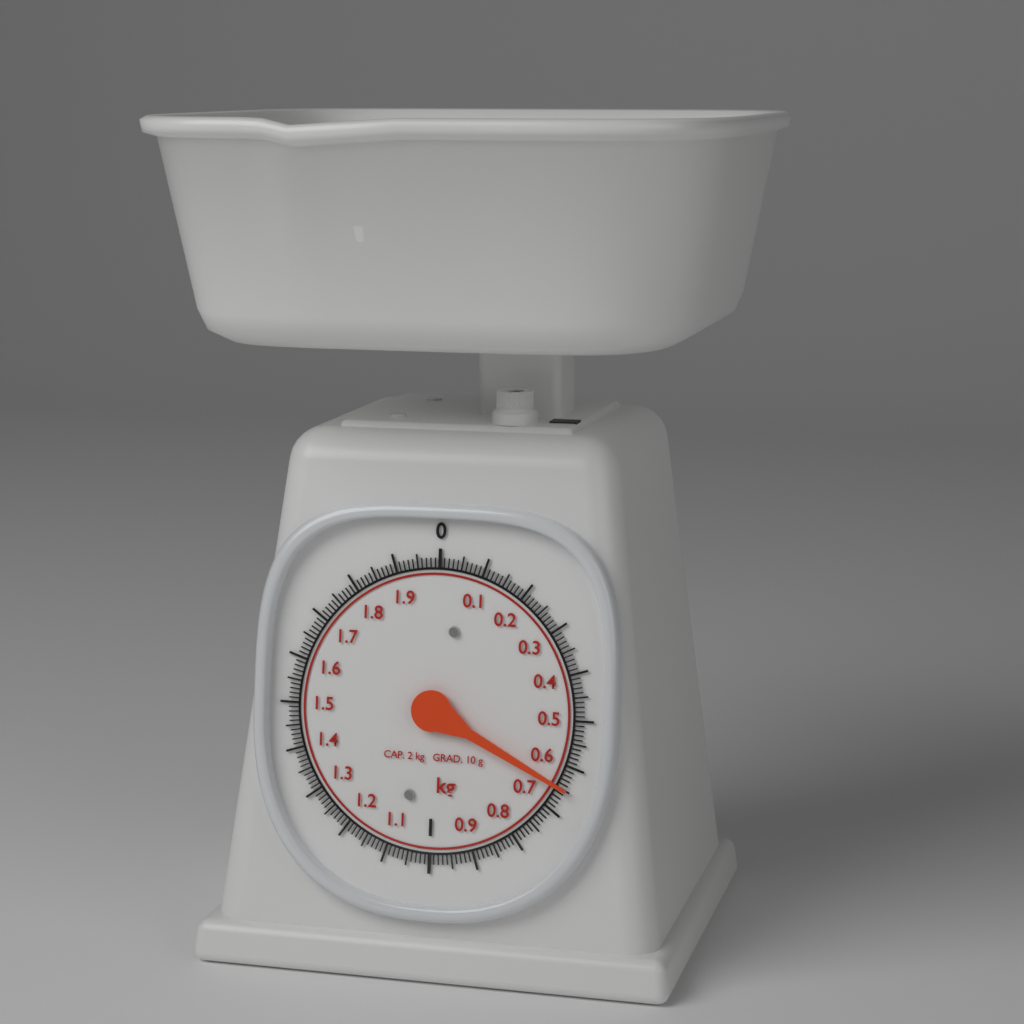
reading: 0.65 kg
